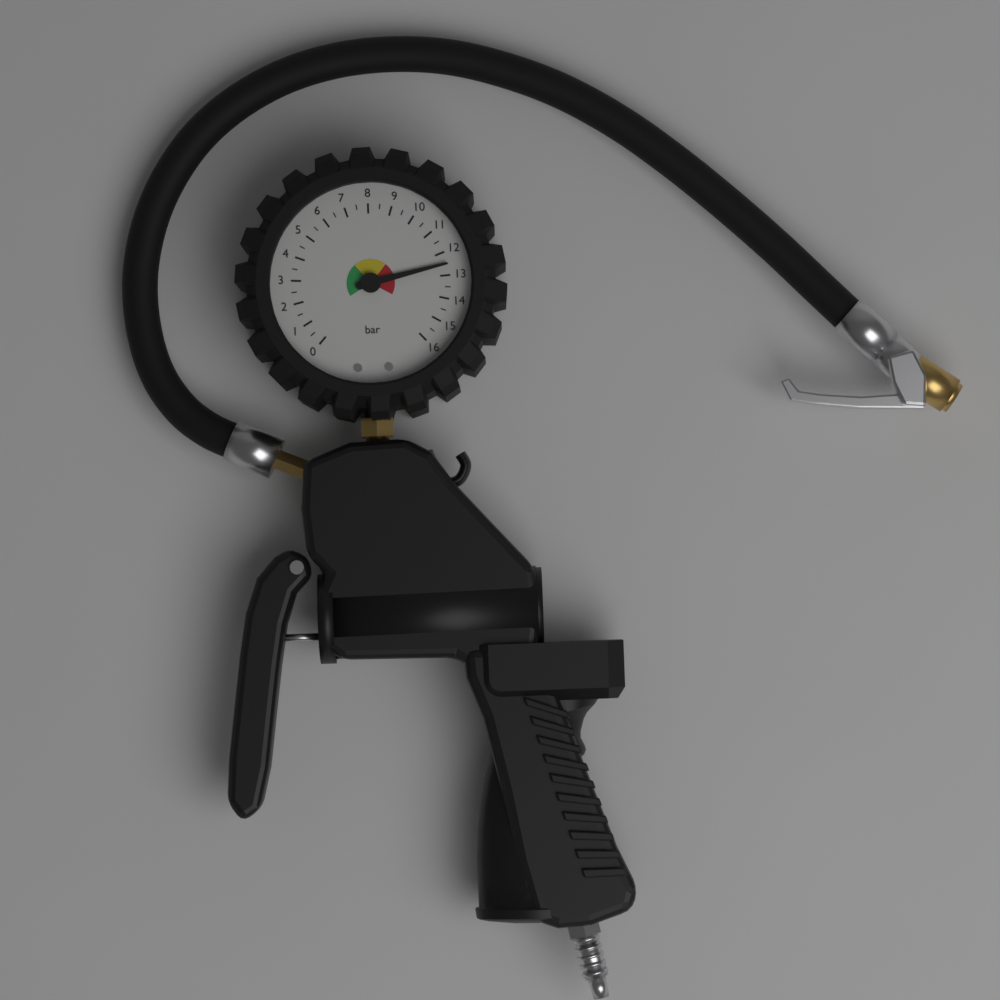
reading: 12.5 bar
